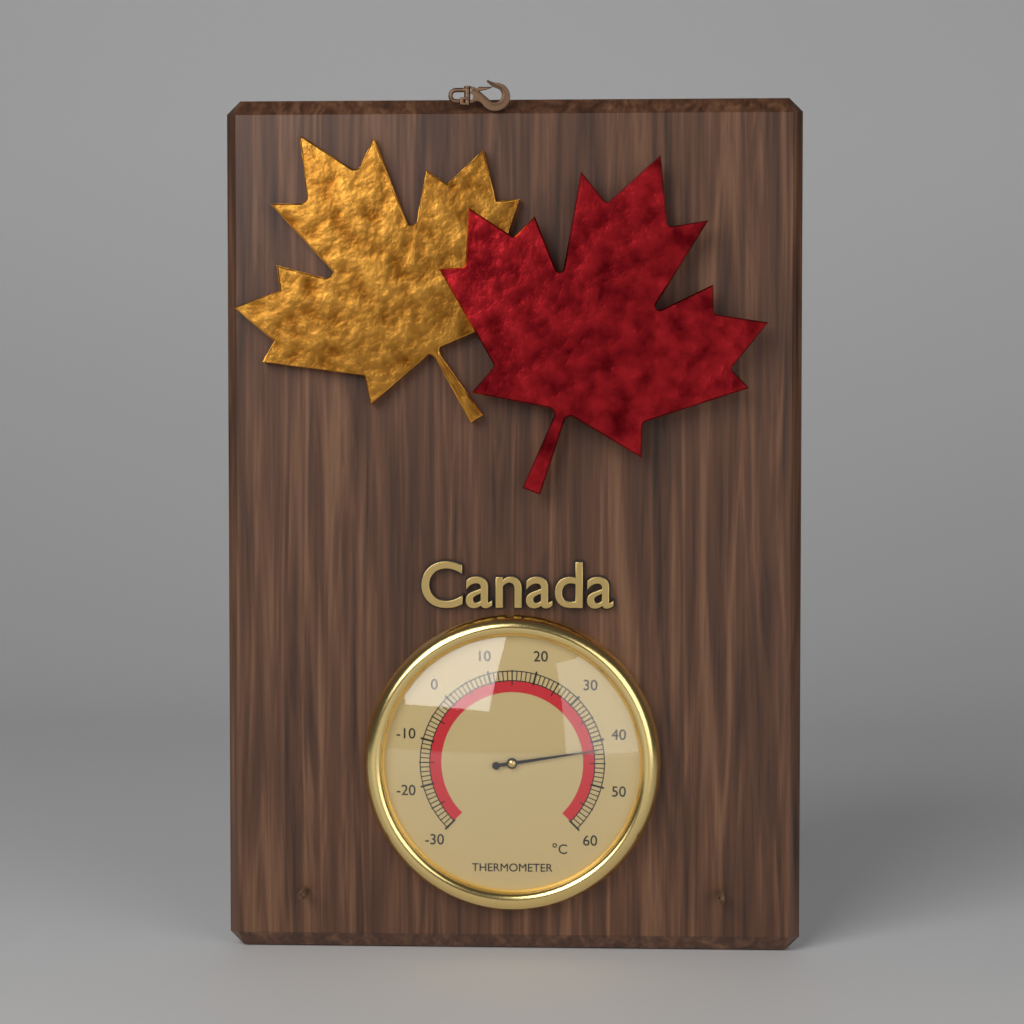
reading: 42 °C
